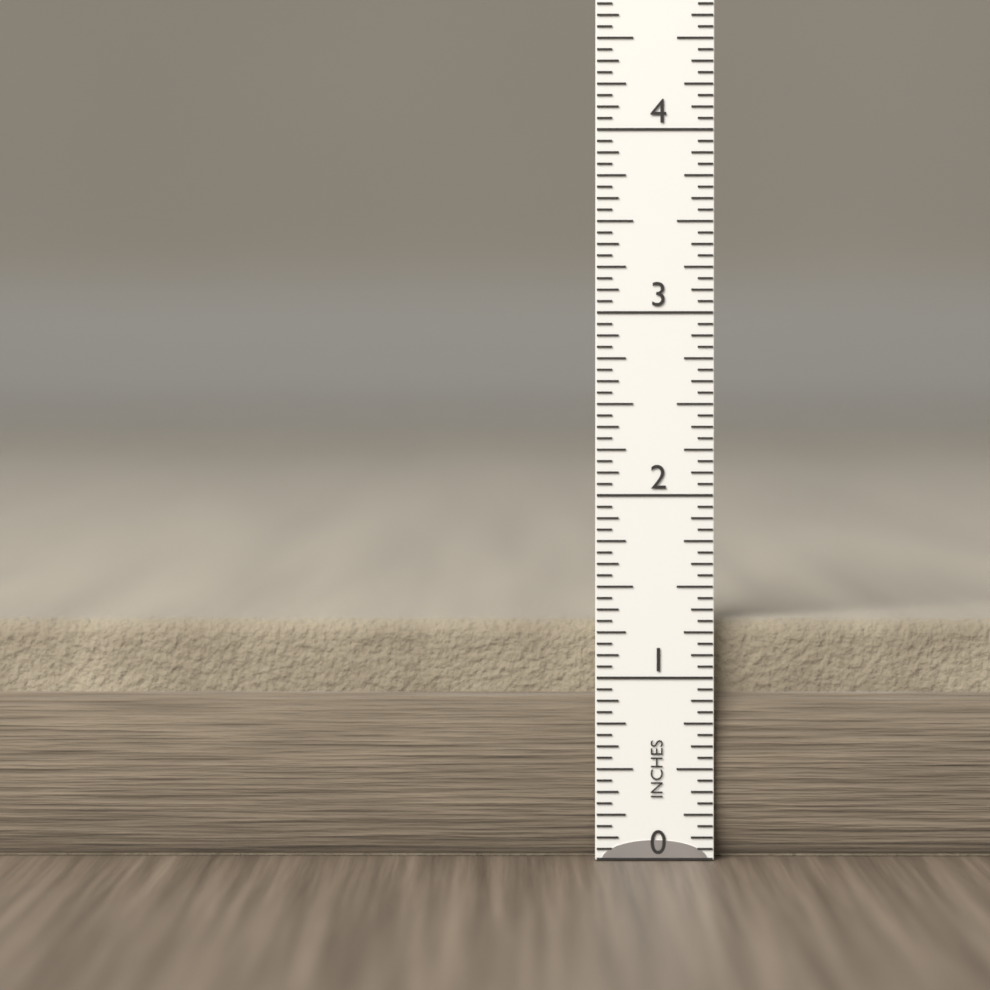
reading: 1.3125 in
